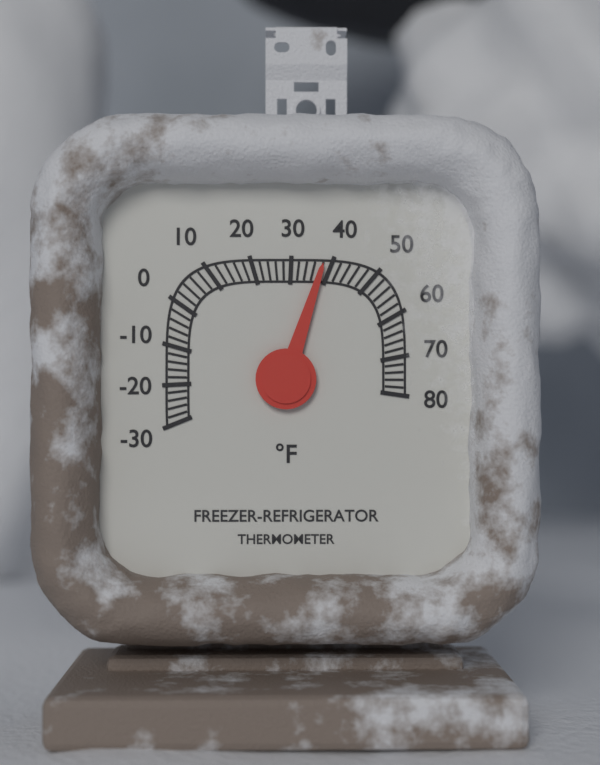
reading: 38 °F
